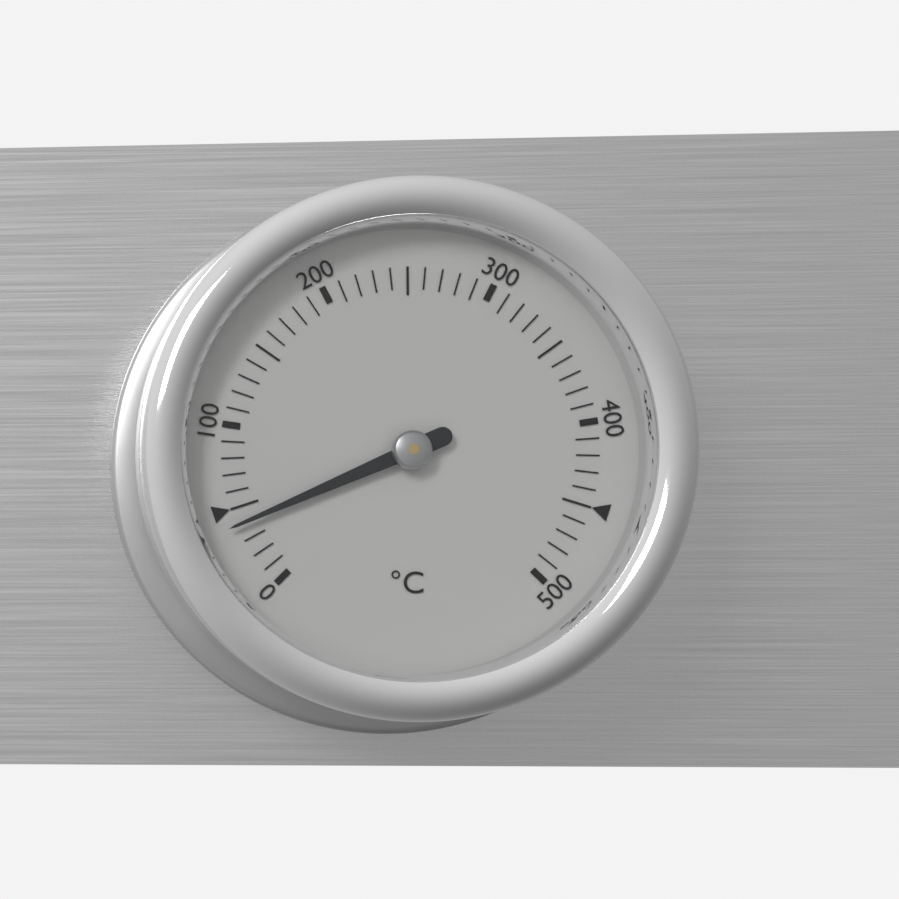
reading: 40 °C
